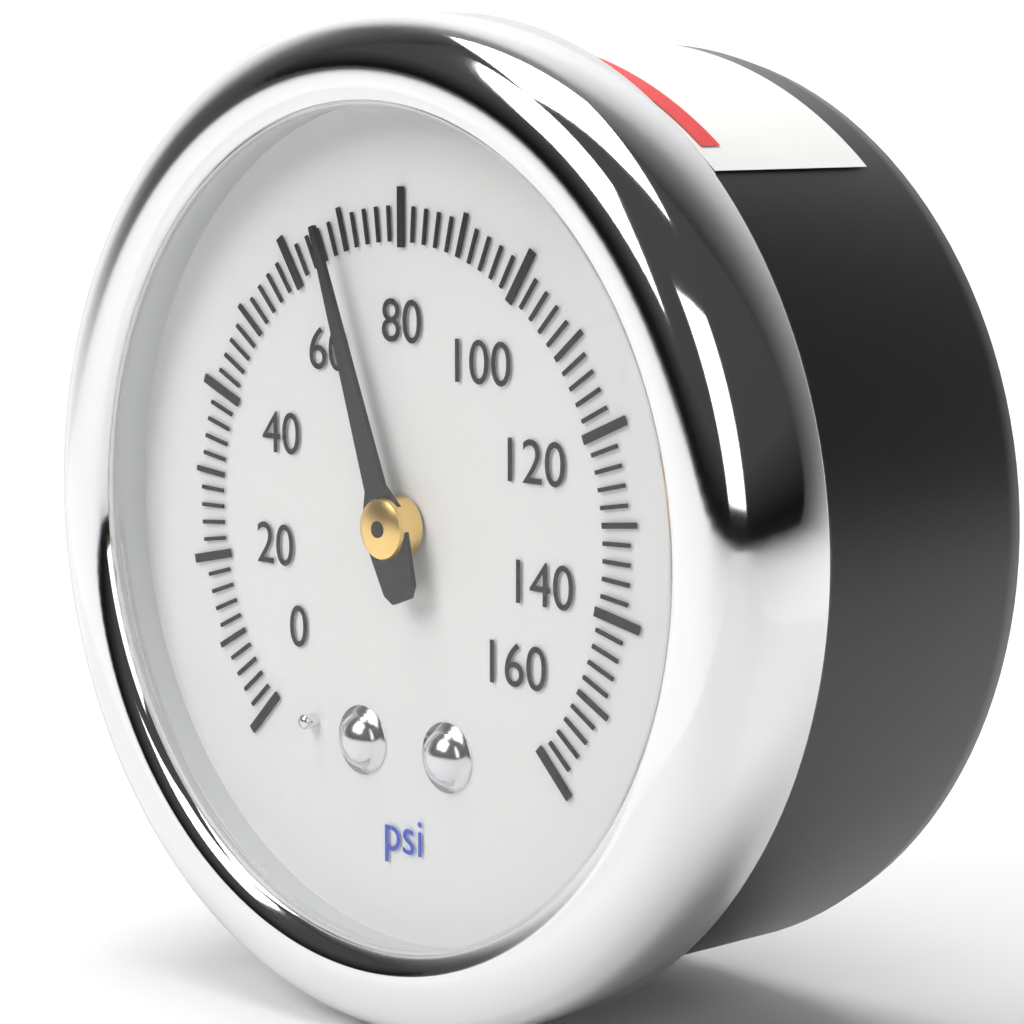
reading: 68 psi
